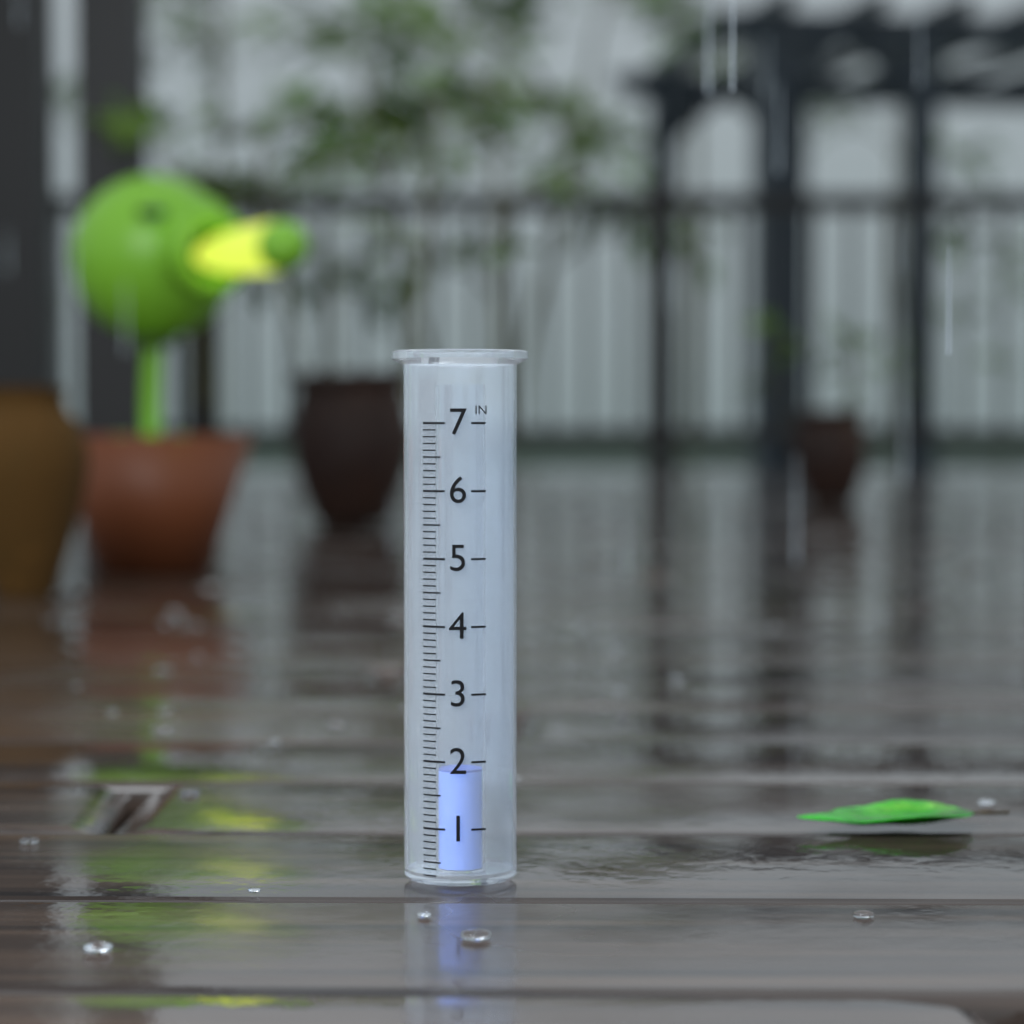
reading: 1.8 in
